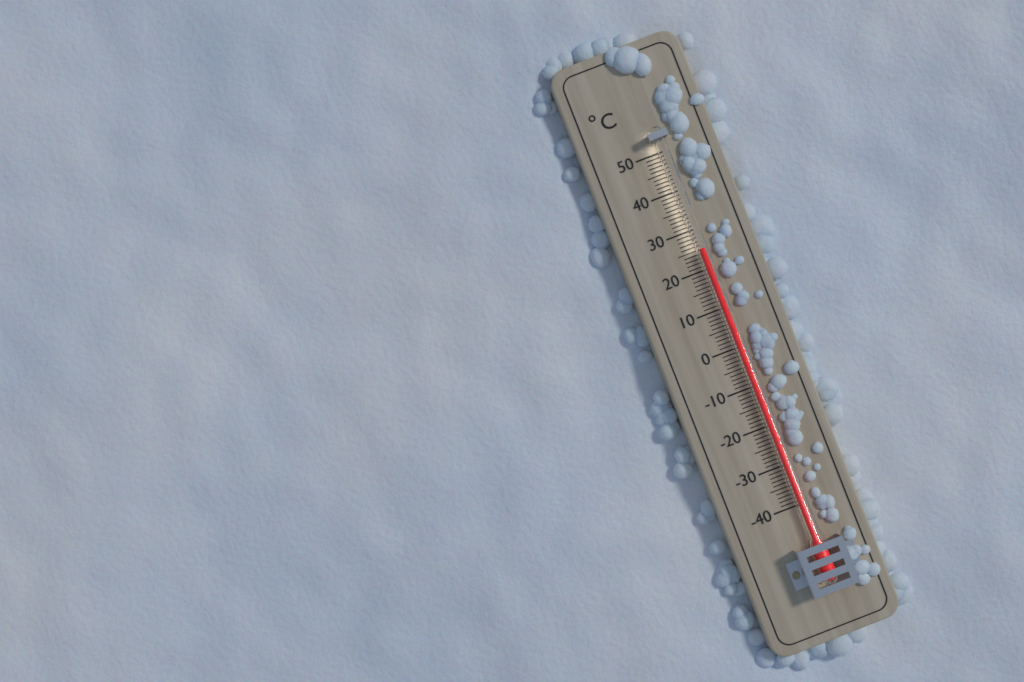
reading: 25 °C
